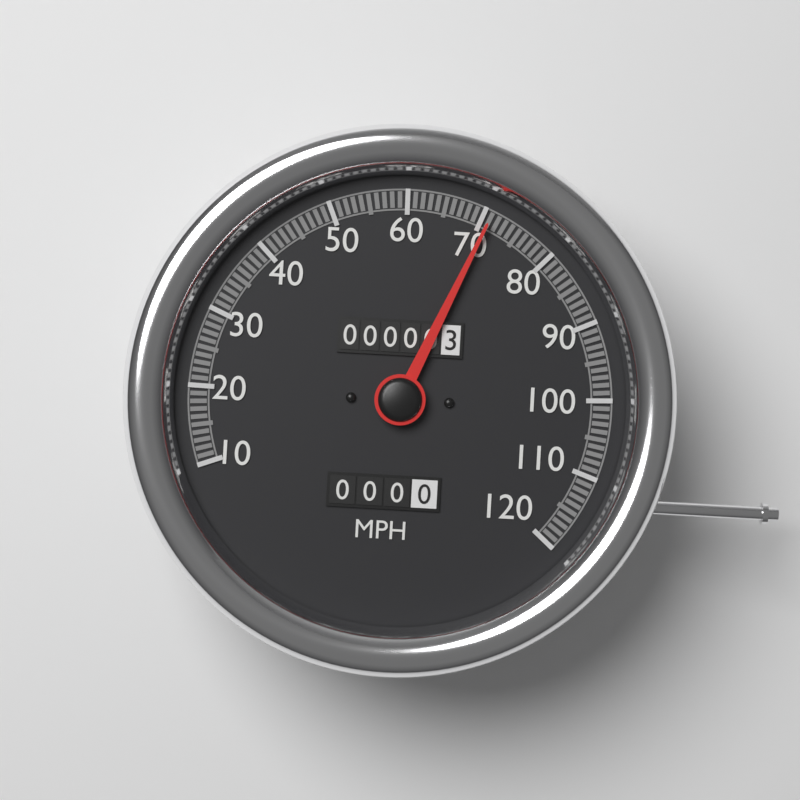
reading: 71 MPH
